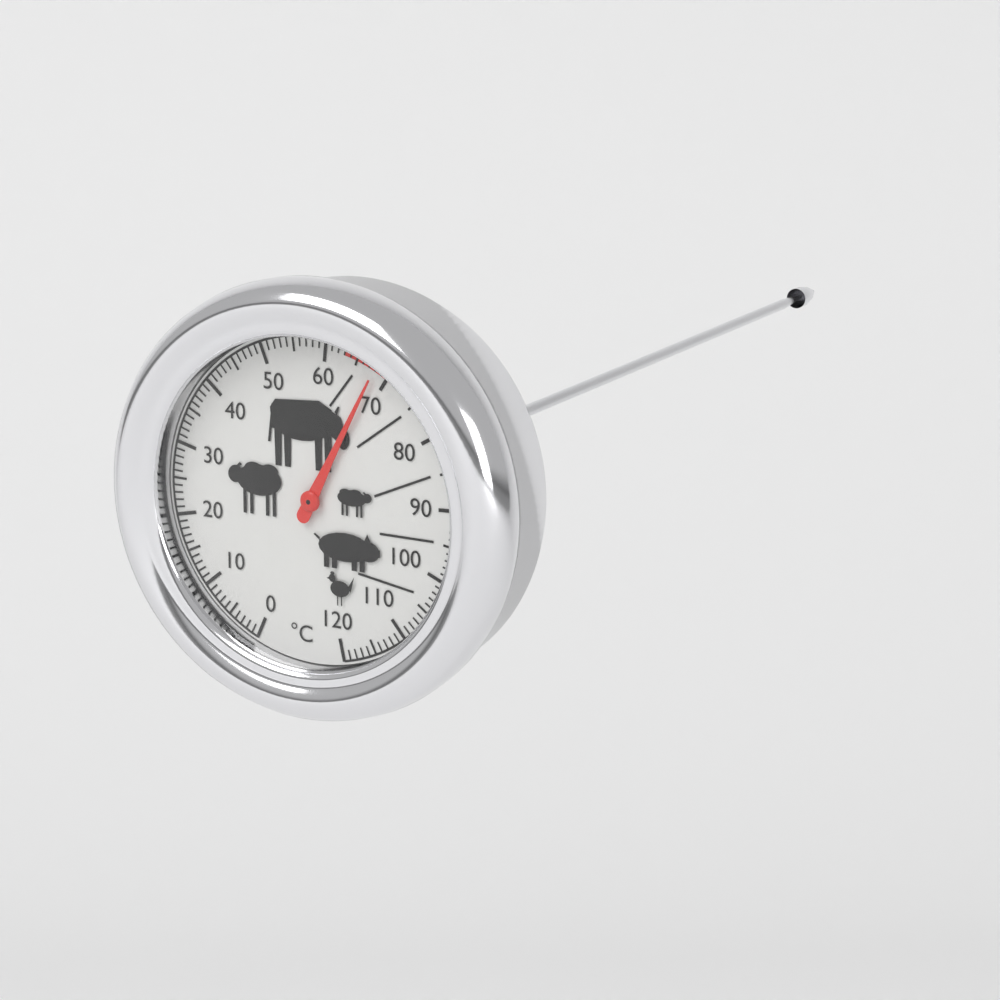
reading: 68 °C
